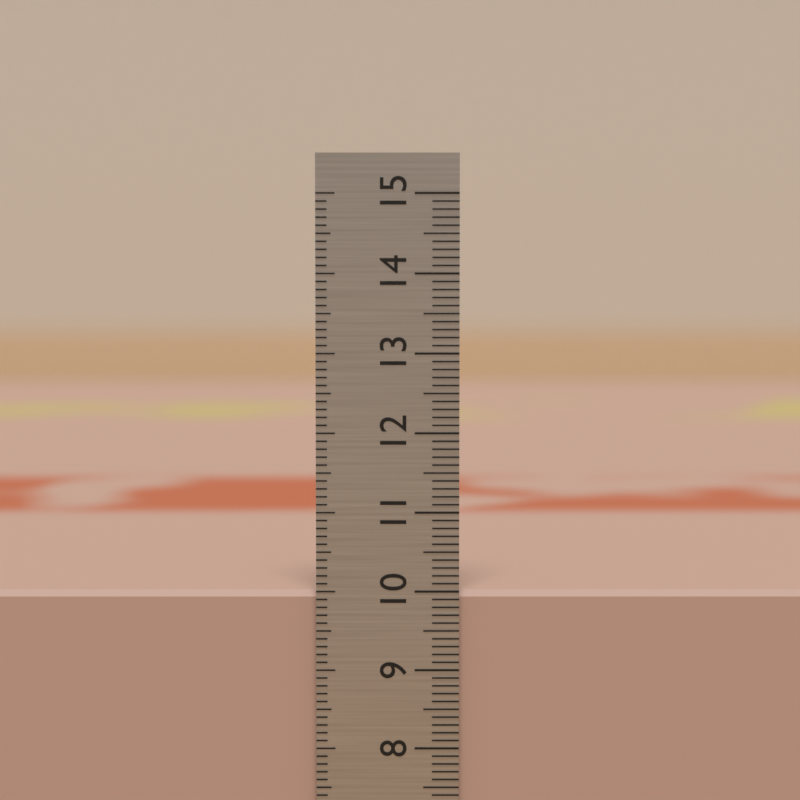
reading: 10.0 cm
